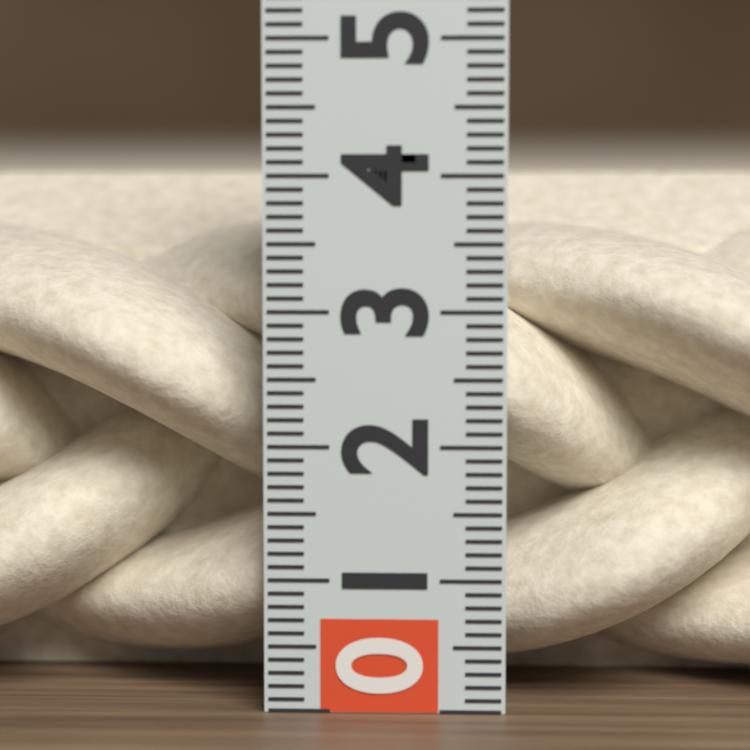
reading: 4.0 (no unit)
